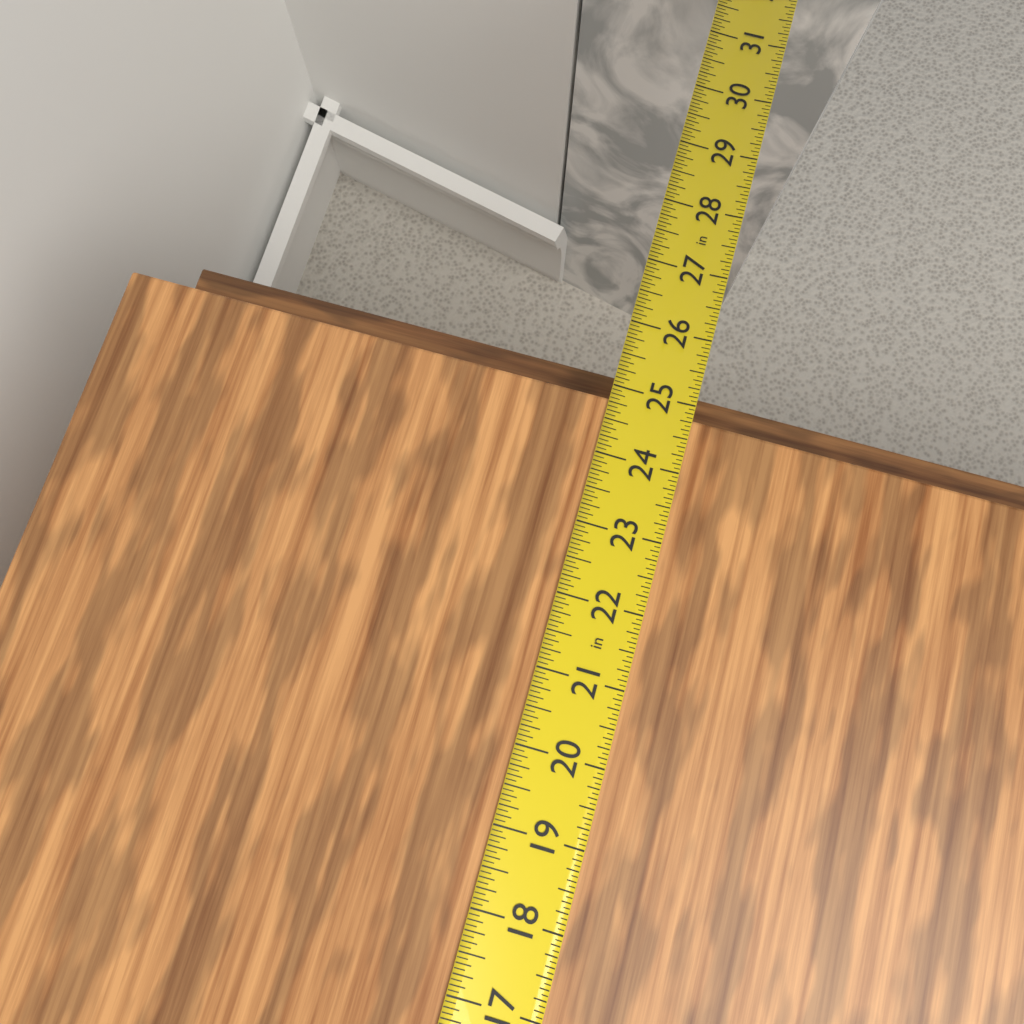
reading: 24.8125 in
